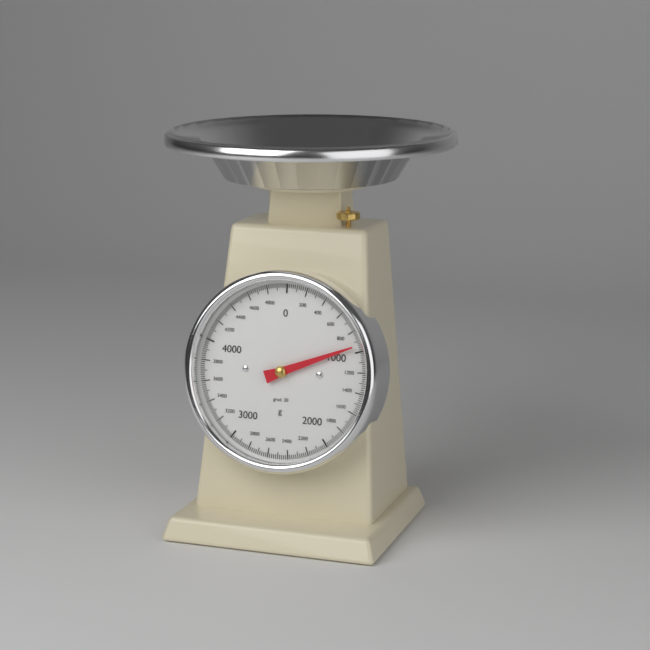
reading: 940 g
